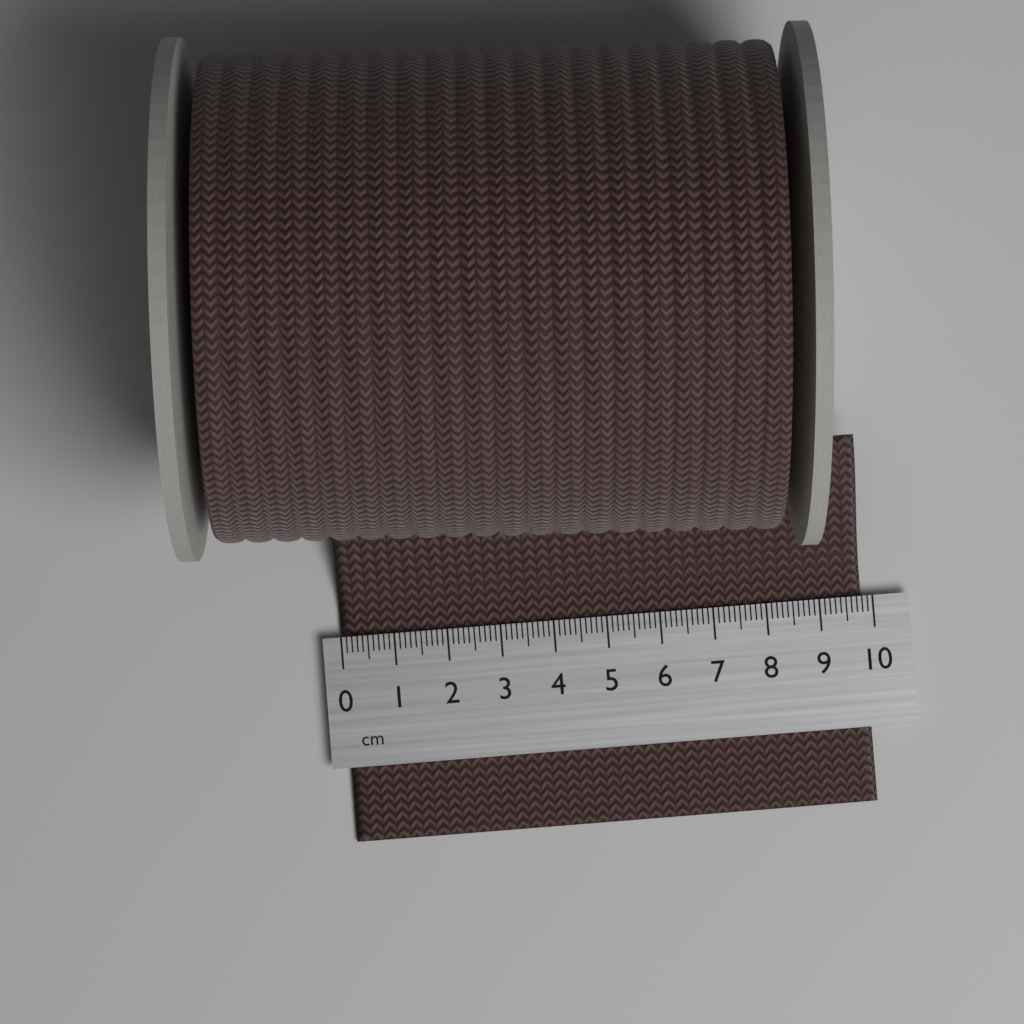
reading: 9.8 cm
